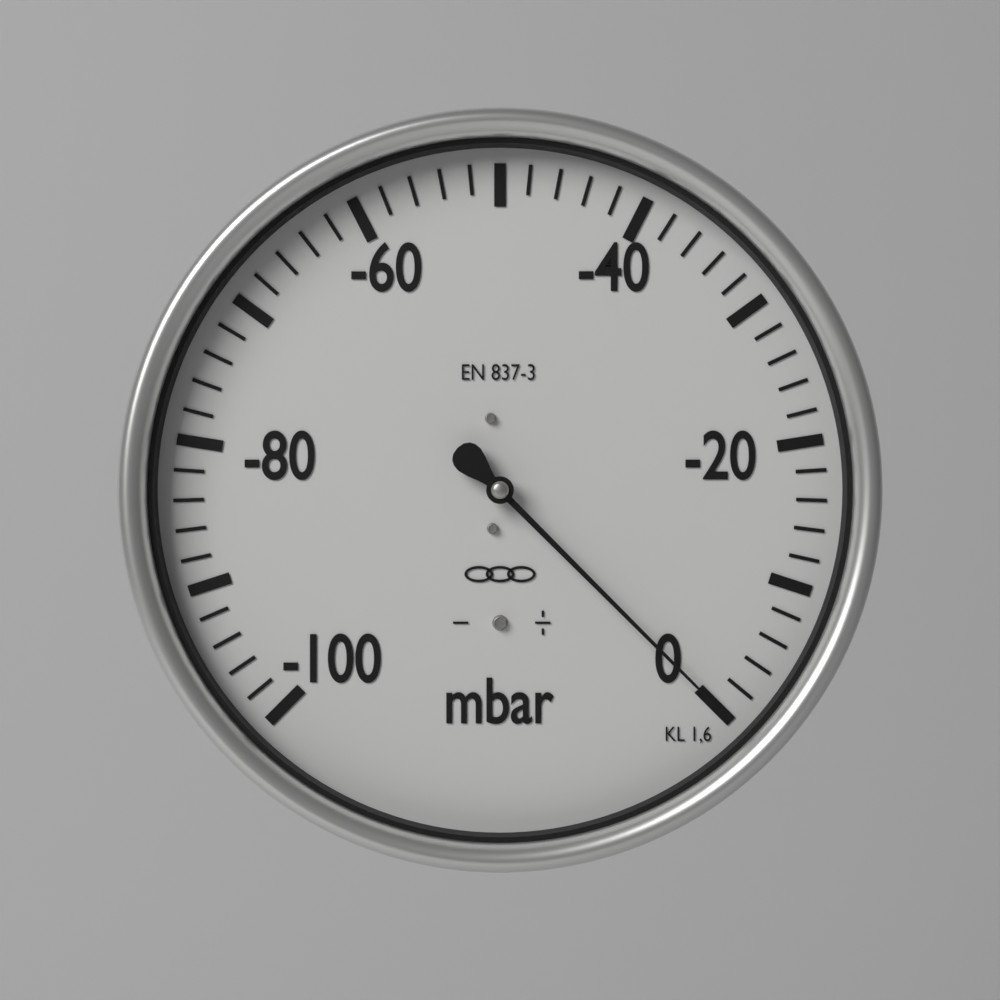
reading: 0 mbar
